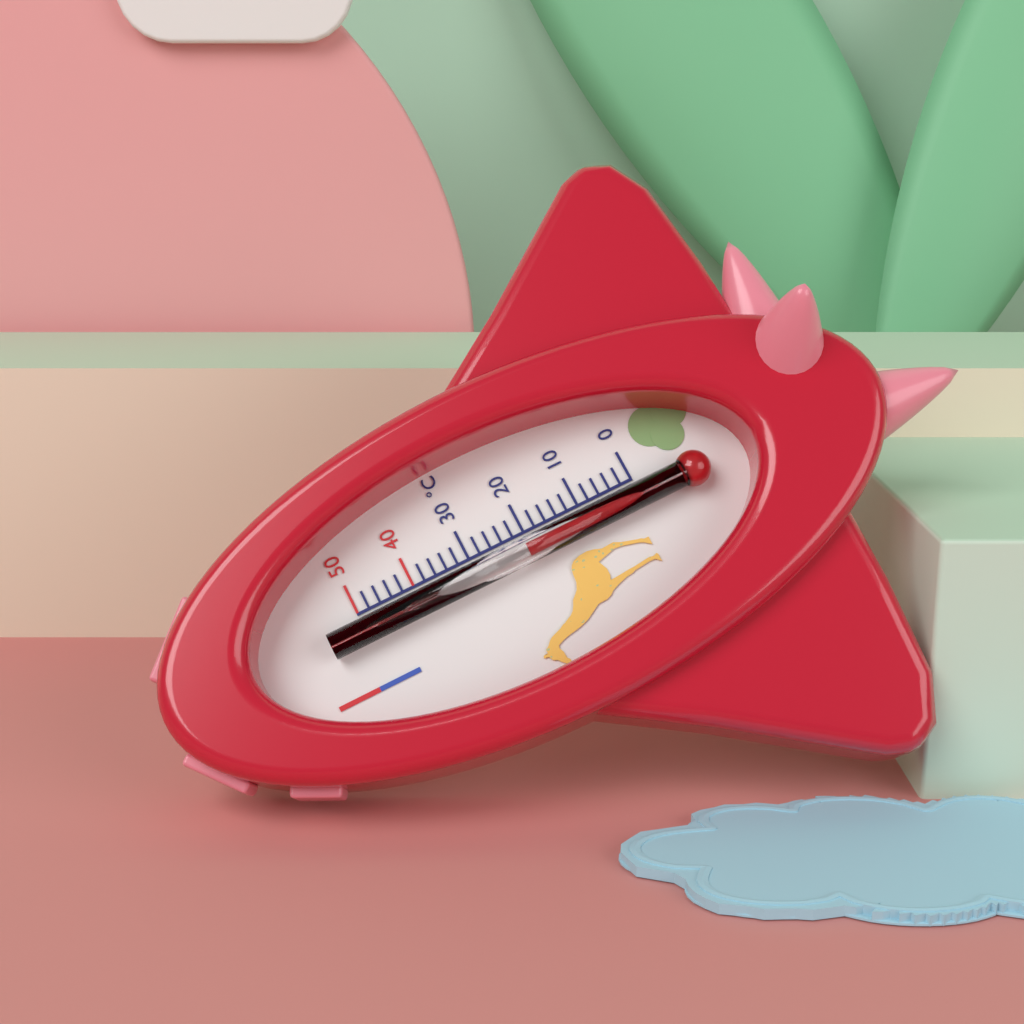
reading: 21 °C
